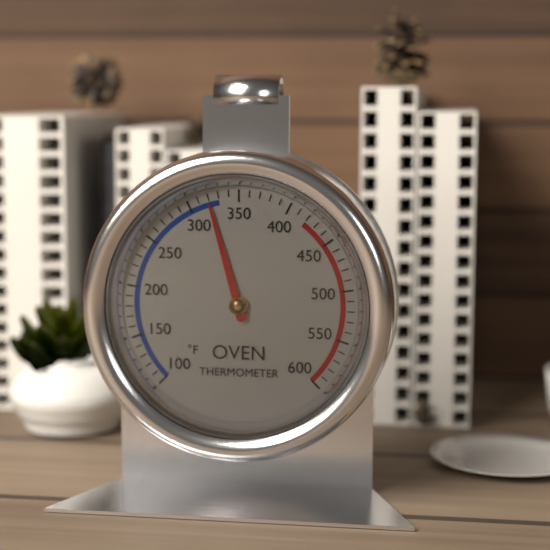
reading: 320 °F
